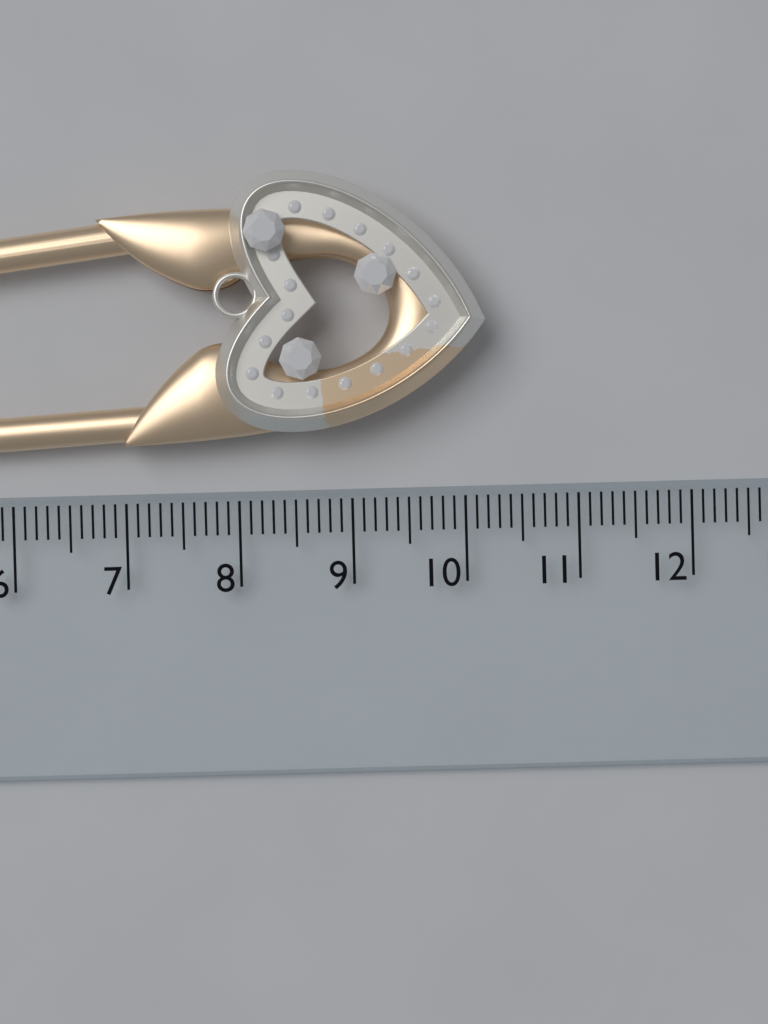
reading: 10.2 cm
